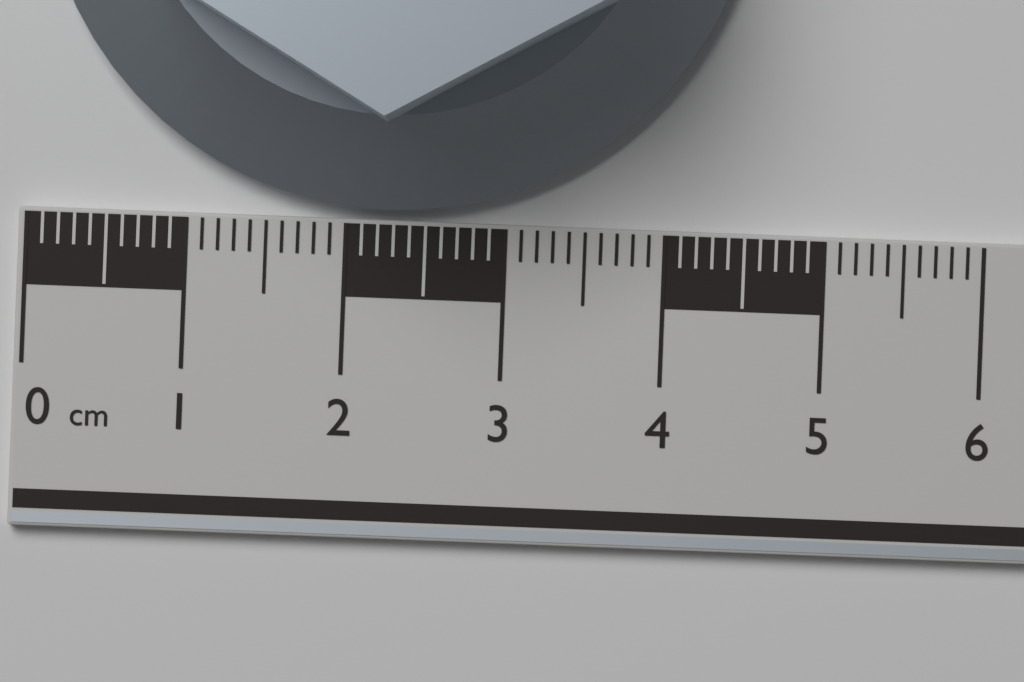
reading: 4.5 cm
